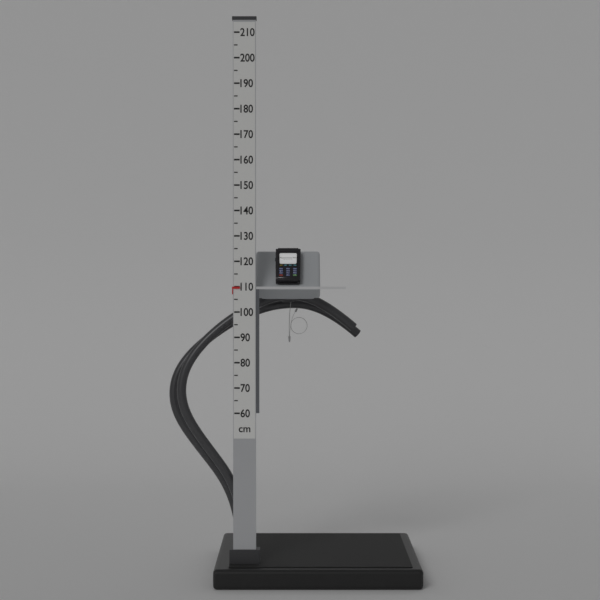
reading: 110 cm
